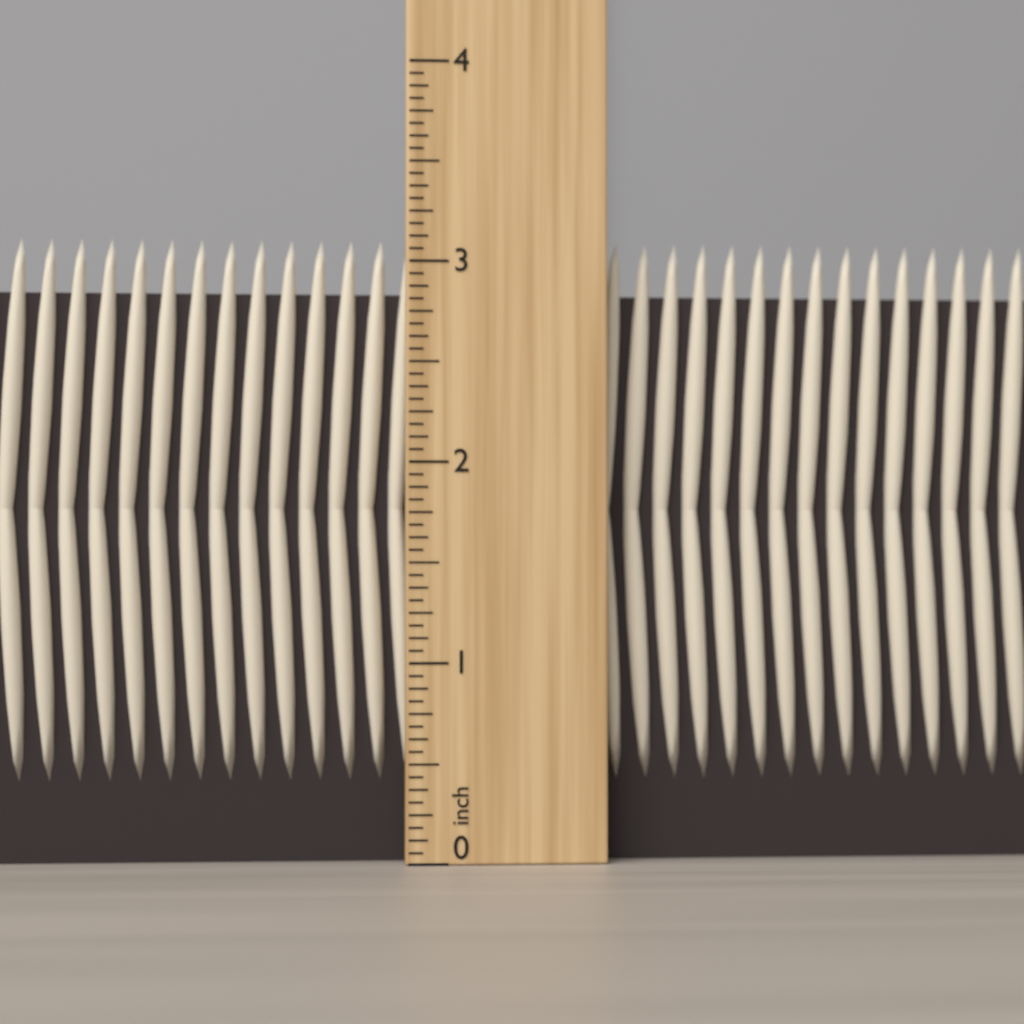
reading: 3.1250 inch
